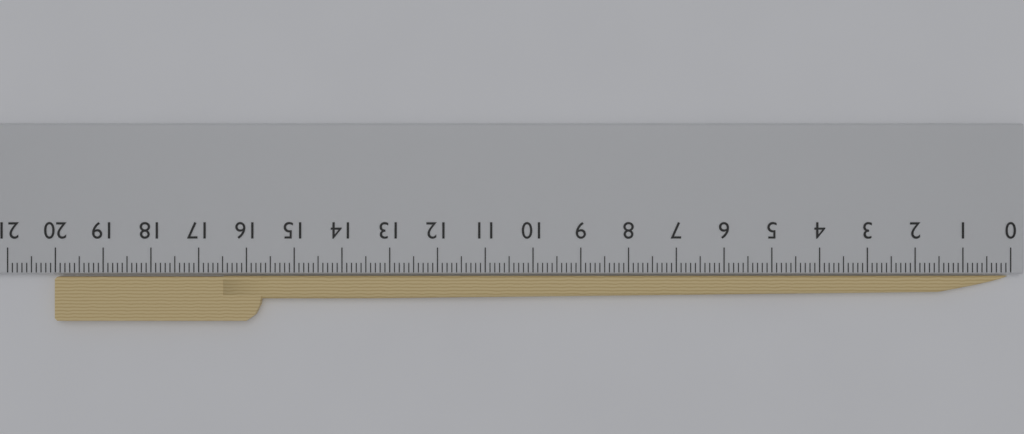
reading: 20.0 cm
